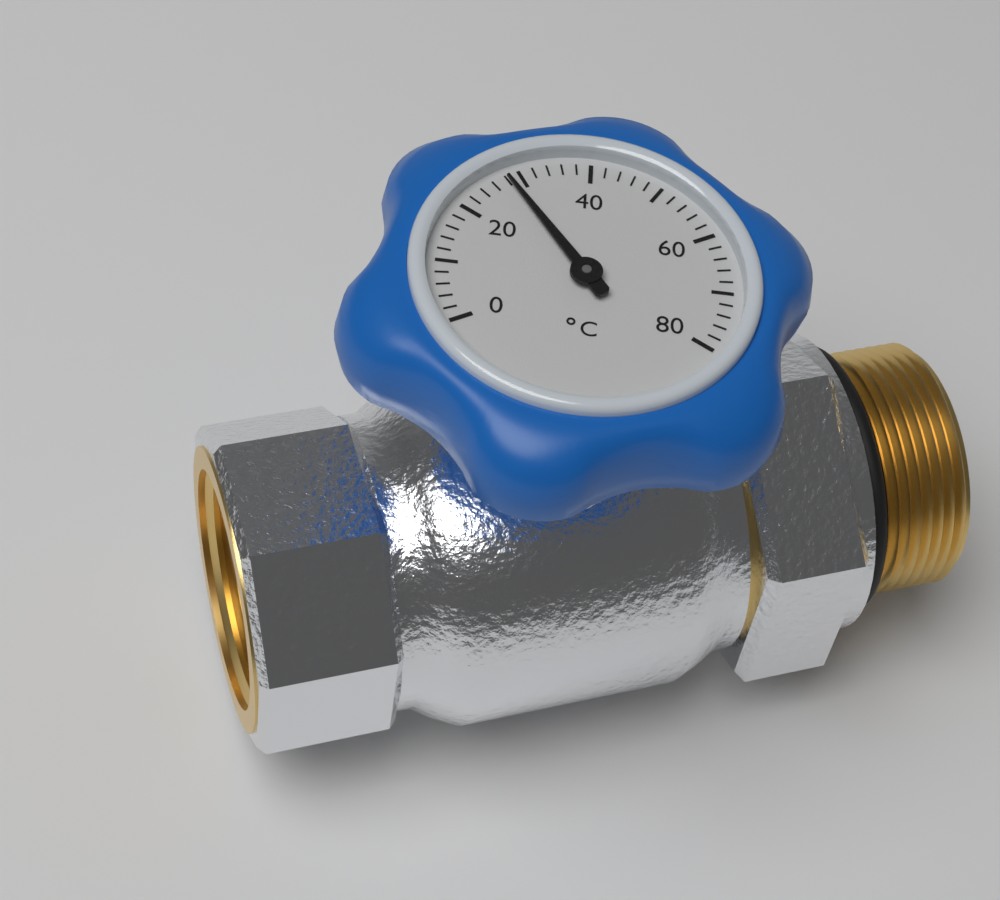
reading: 28 °C
